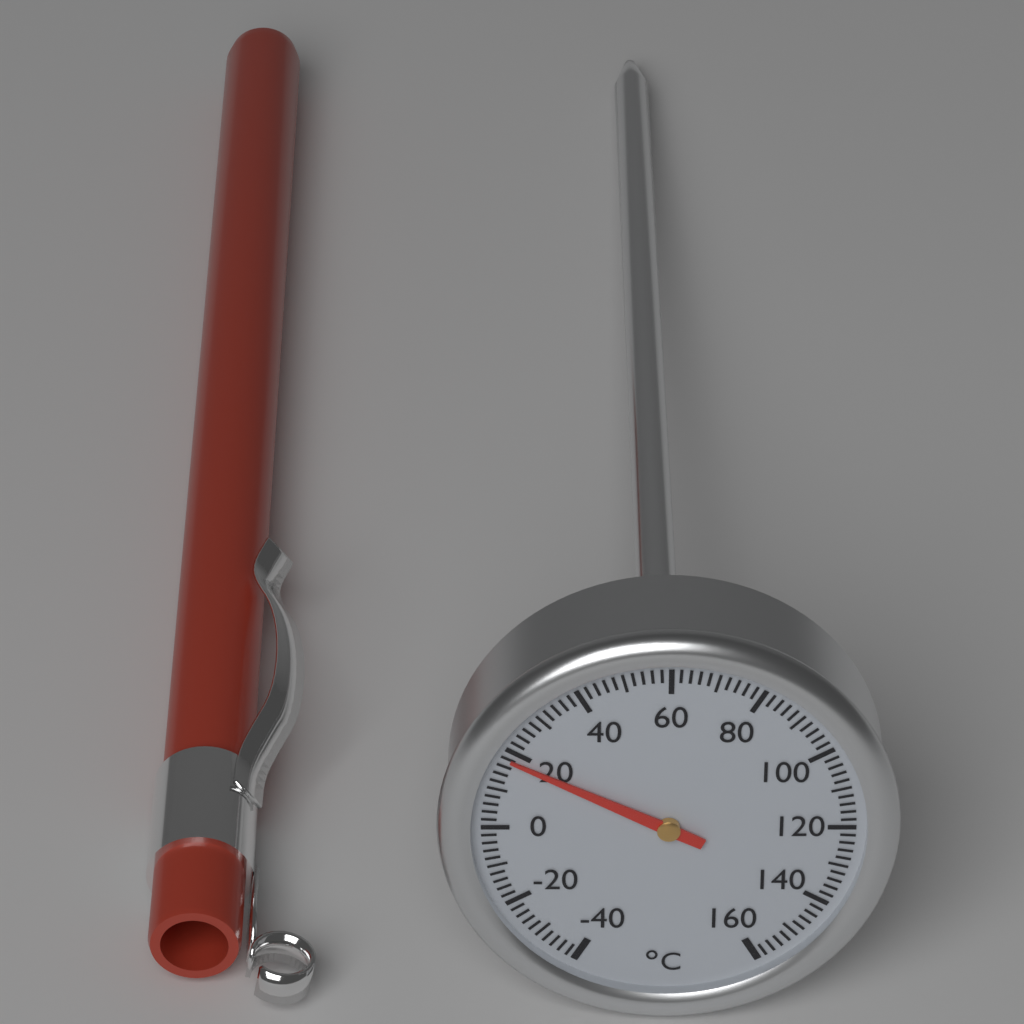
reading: 18 °C
